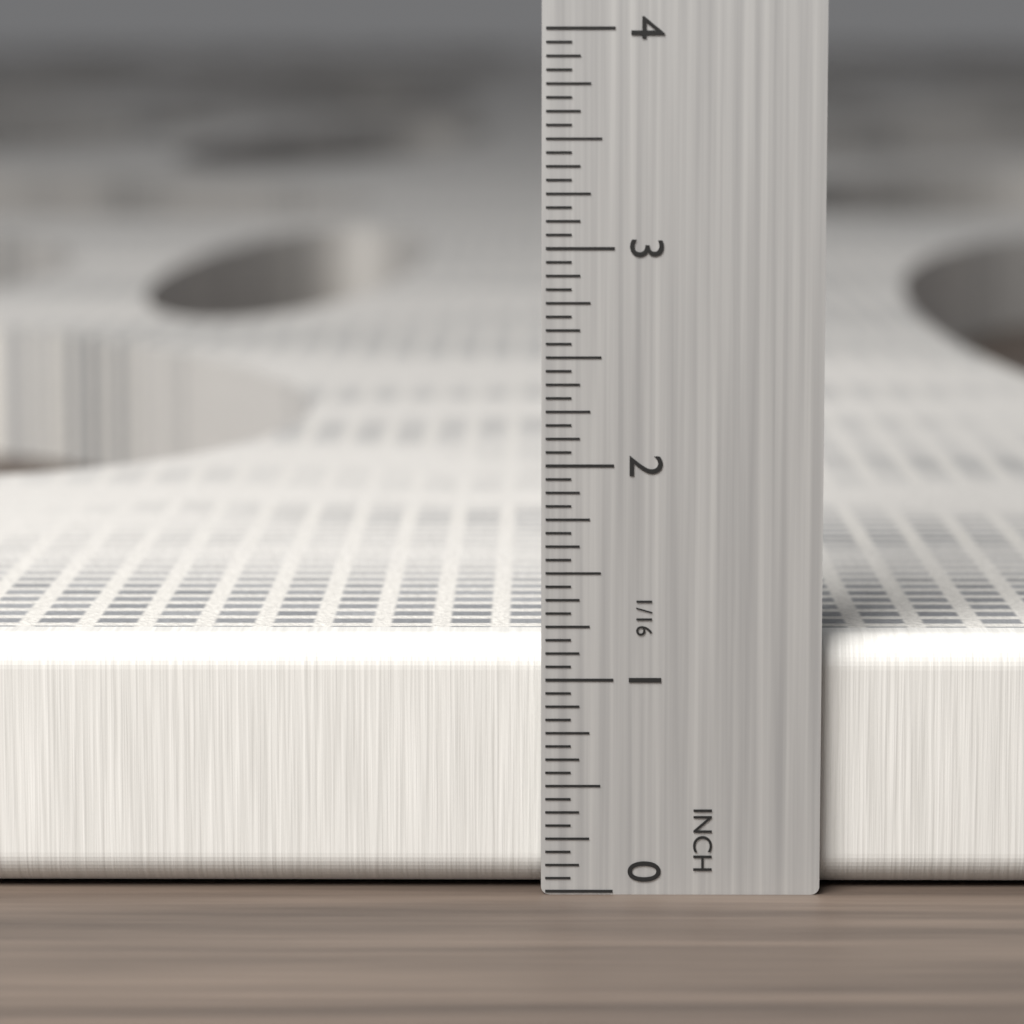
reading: 1.1875 in
